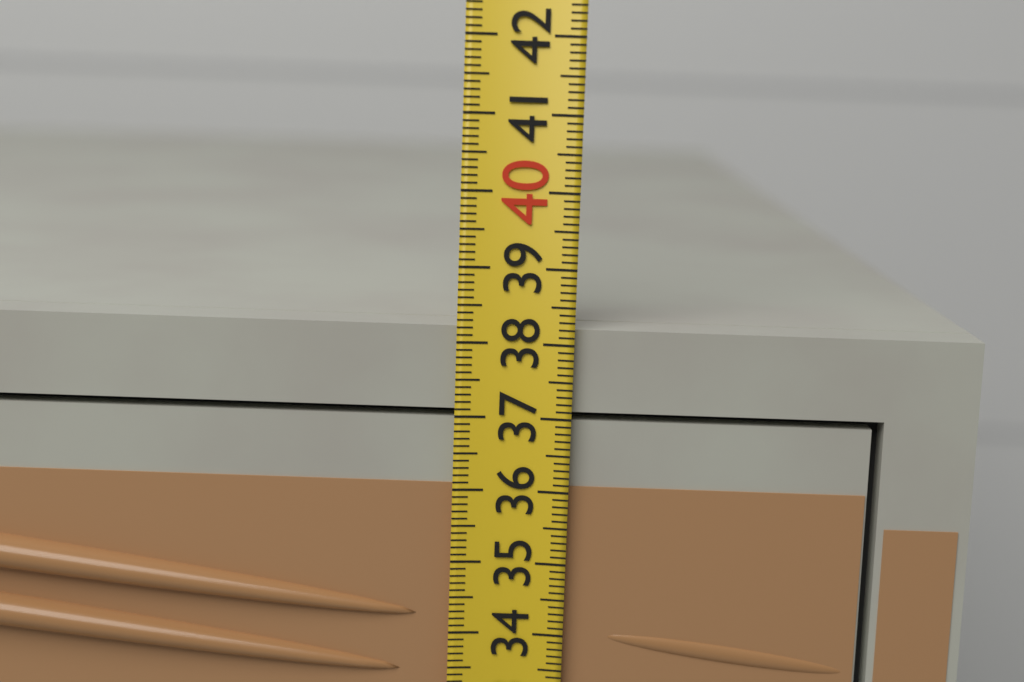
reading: 38.2 (no unit)
